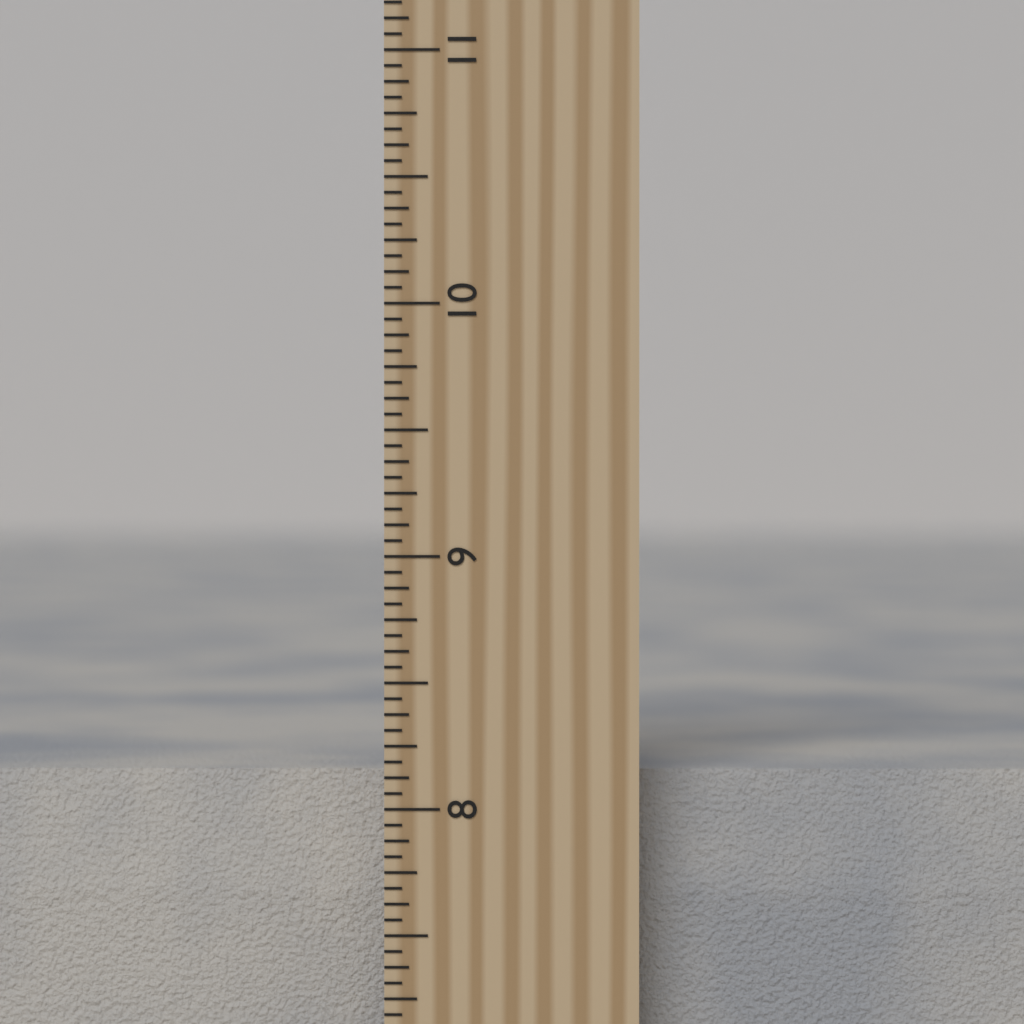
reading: 8.1250 inch
